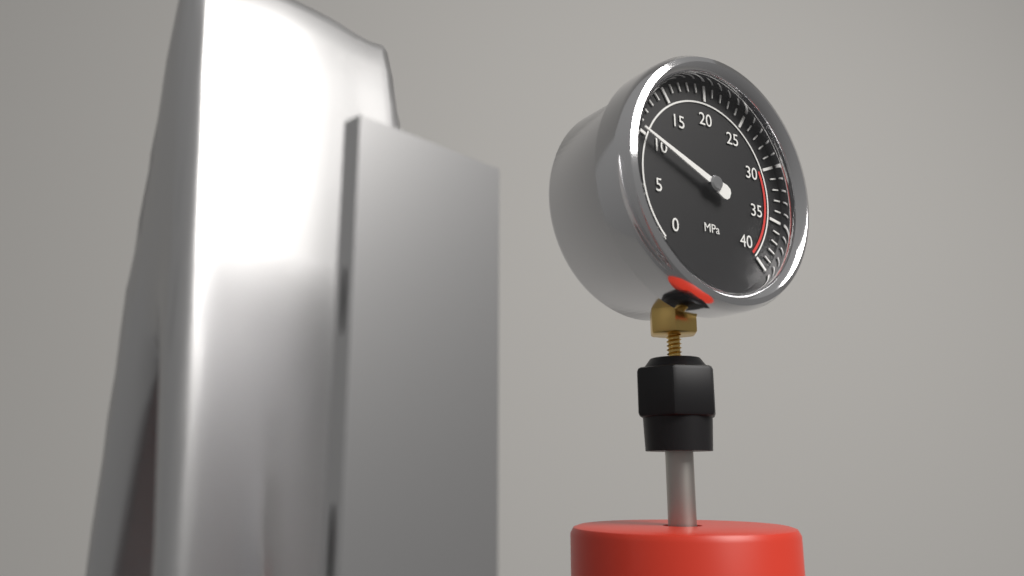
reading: 10 MPa
